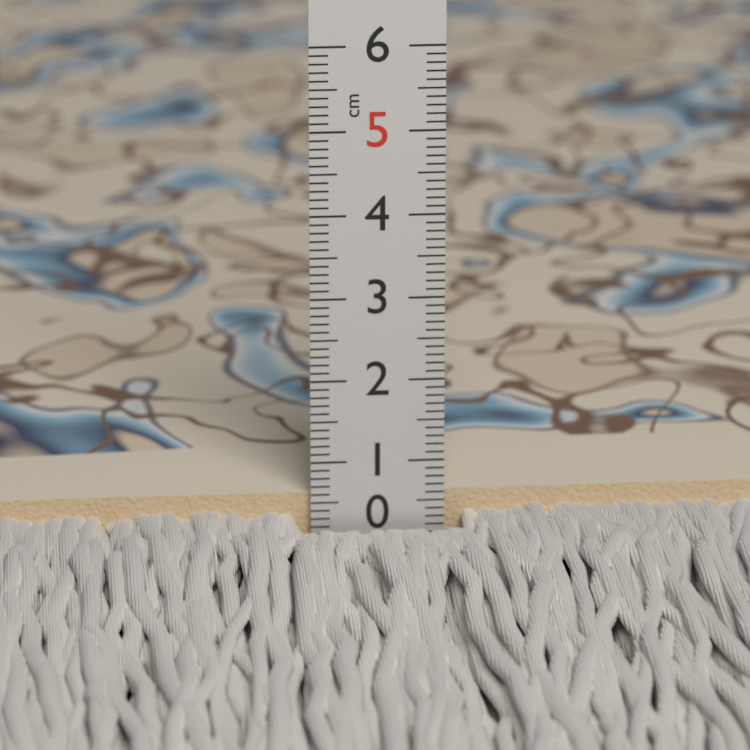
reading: 0.6 cm
